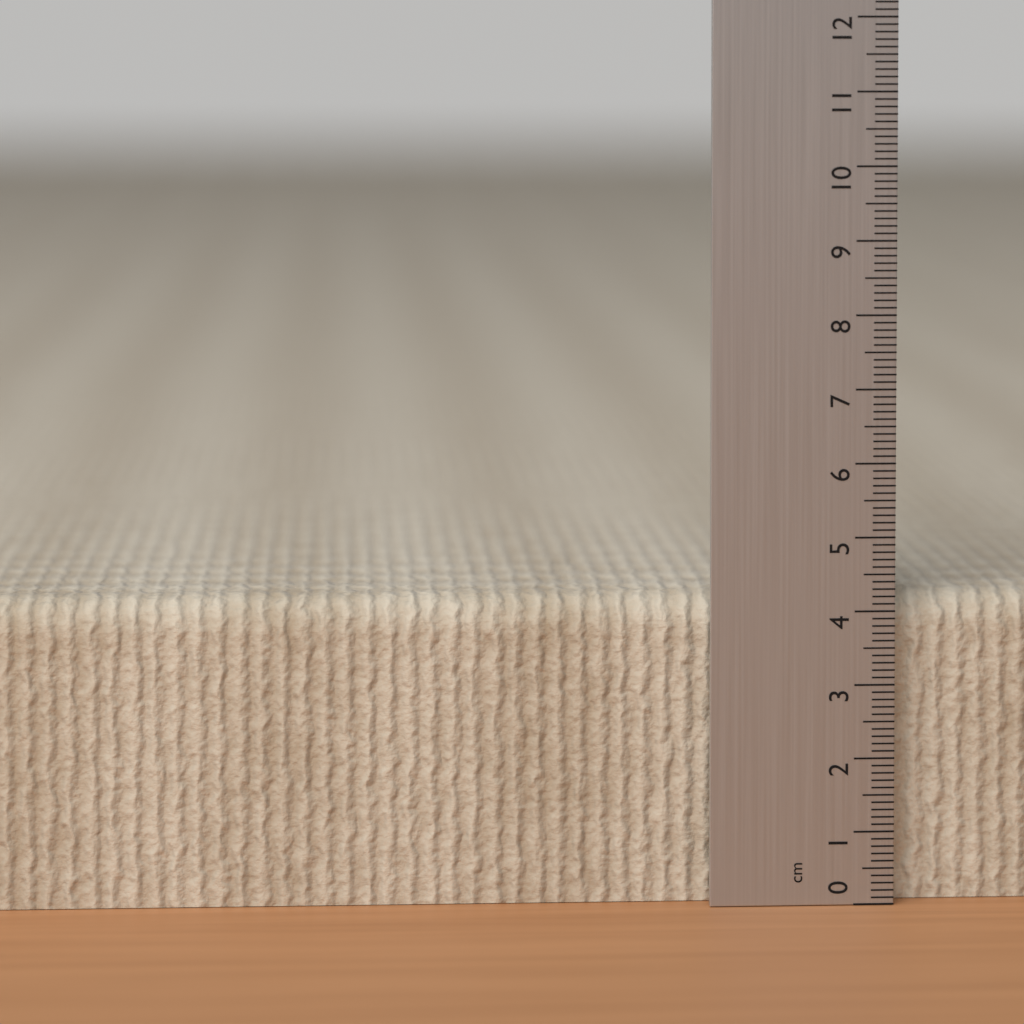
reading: 4.2 cm
